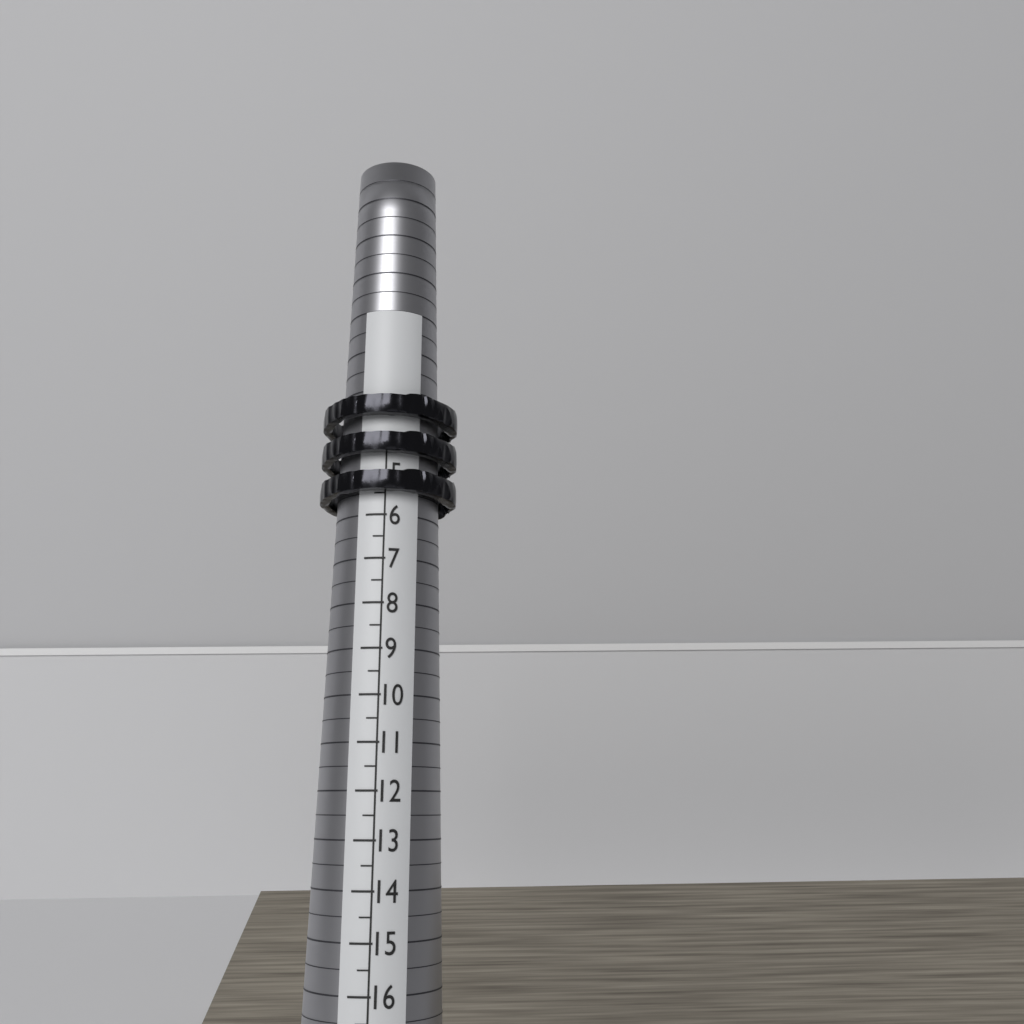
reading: 5.5 (no unit)
